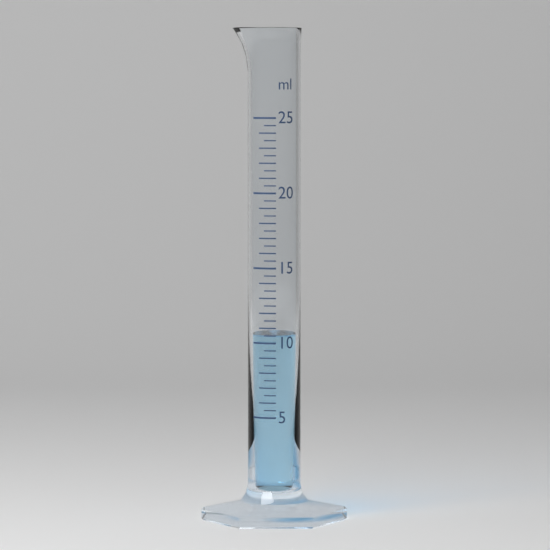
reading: 10.5 ml
